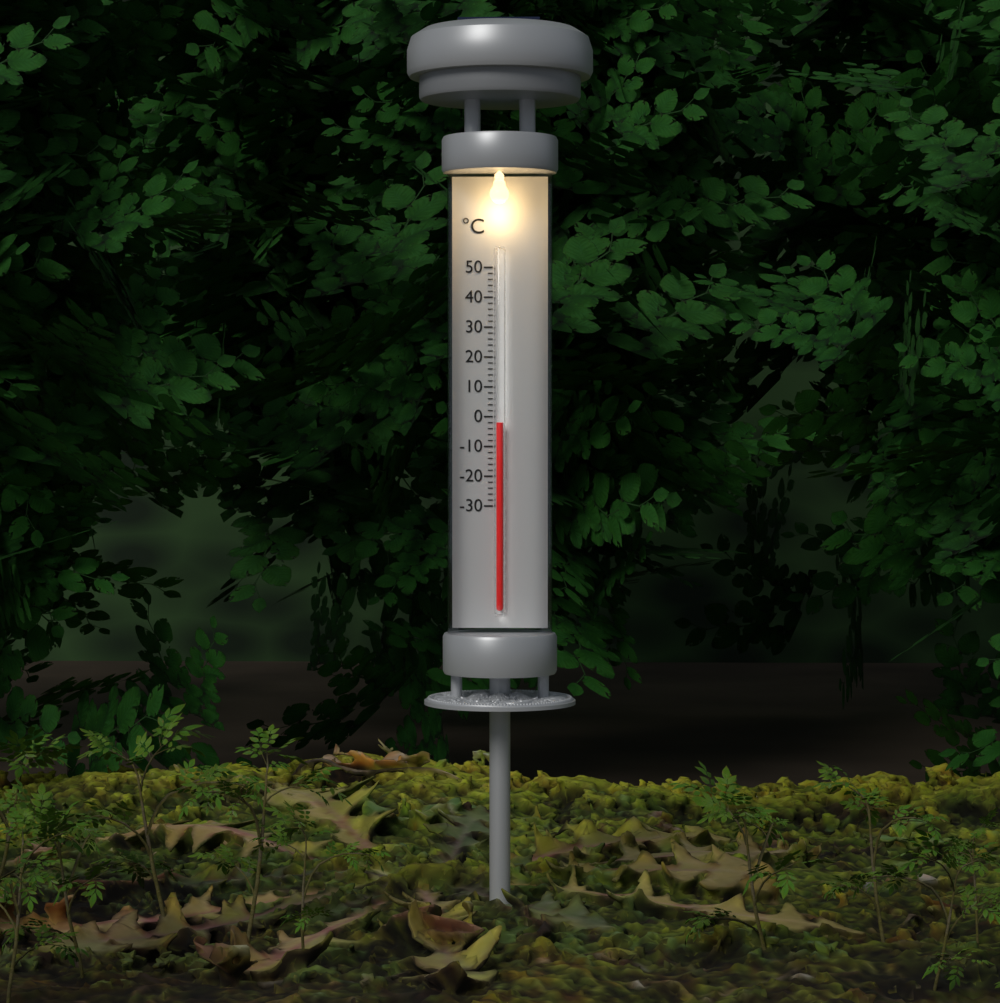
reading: -2 °C
